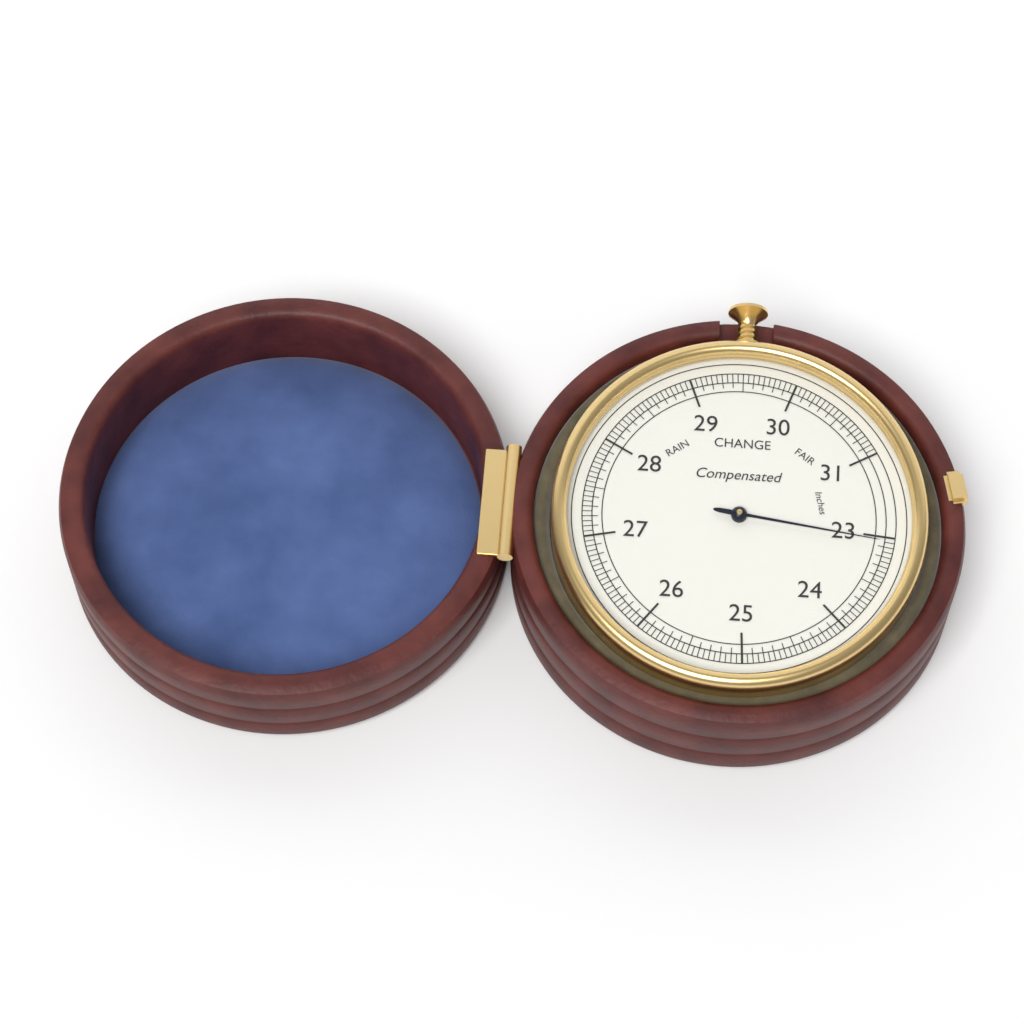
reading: 23.05 inches
